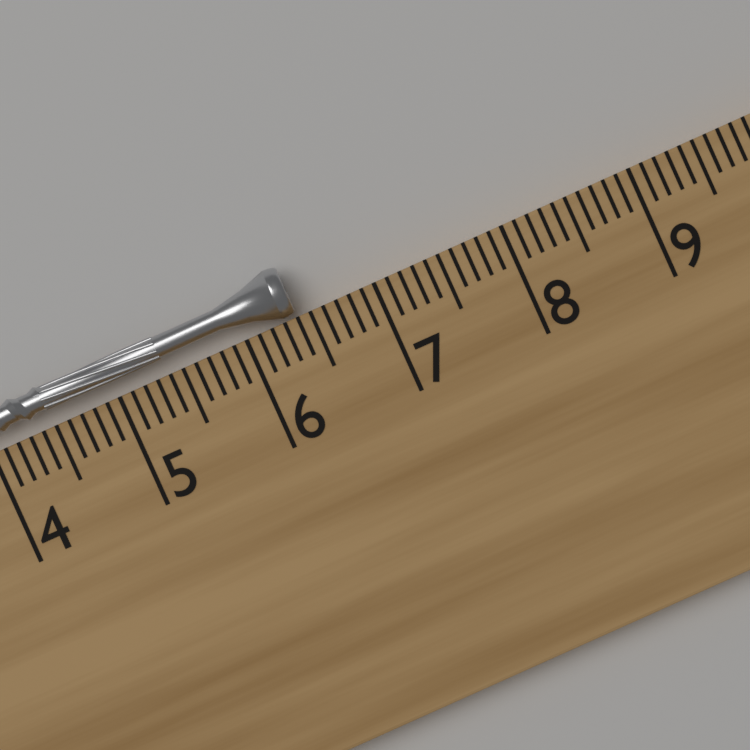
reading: 6.4 cm
